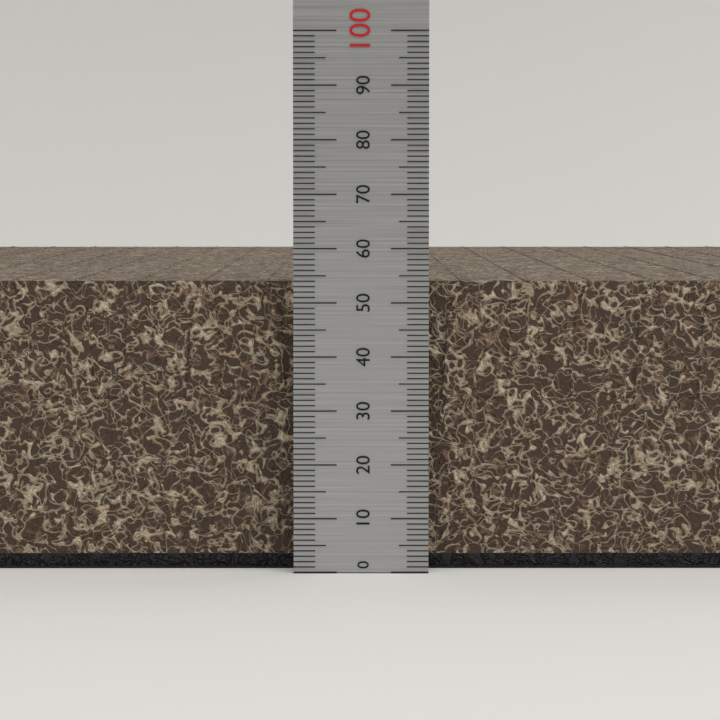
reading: 54 (no unit)
